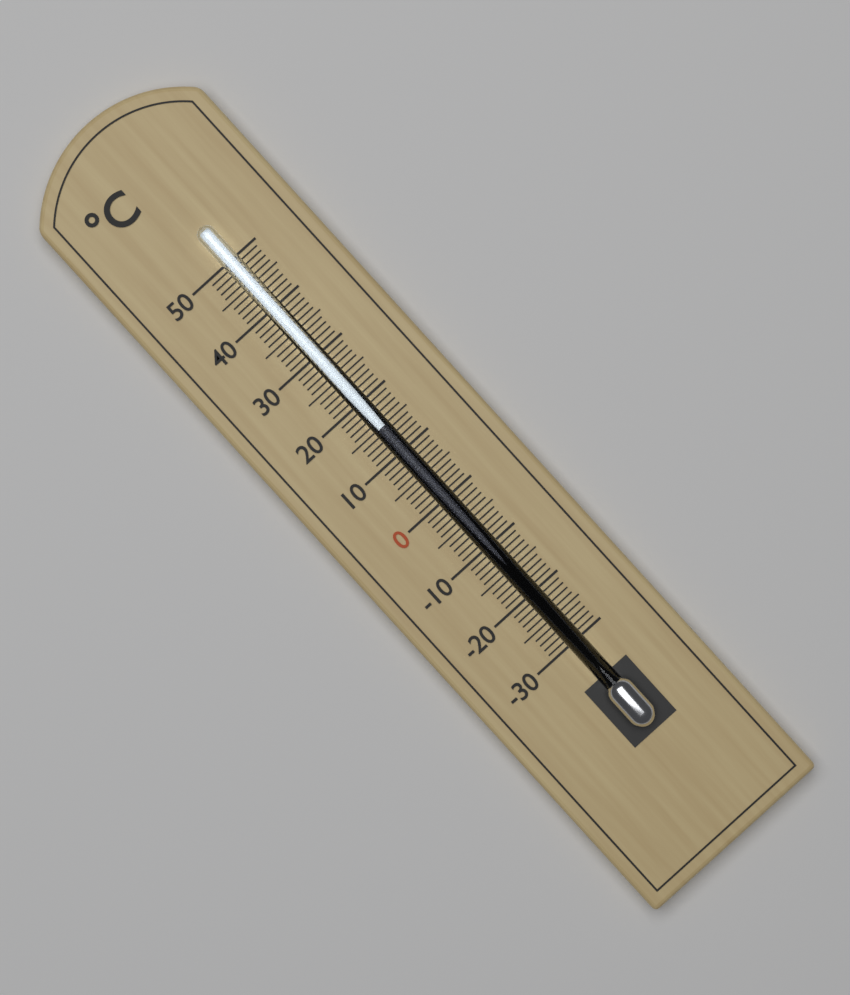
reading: 15 °C
